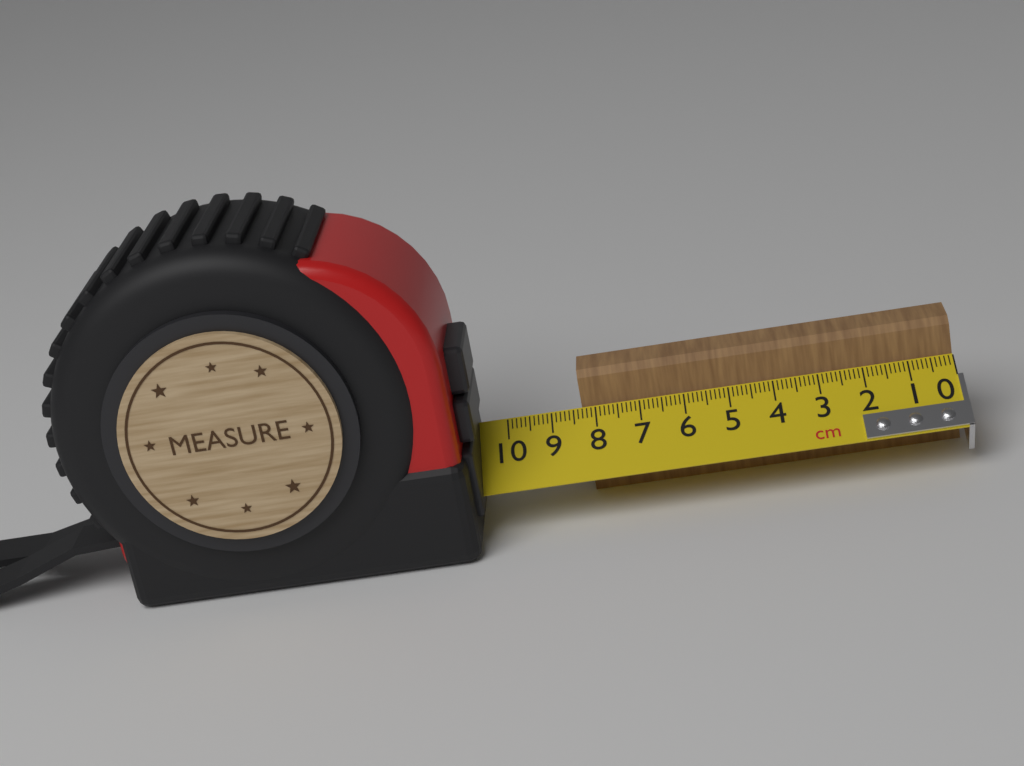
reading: 8.3 cm
